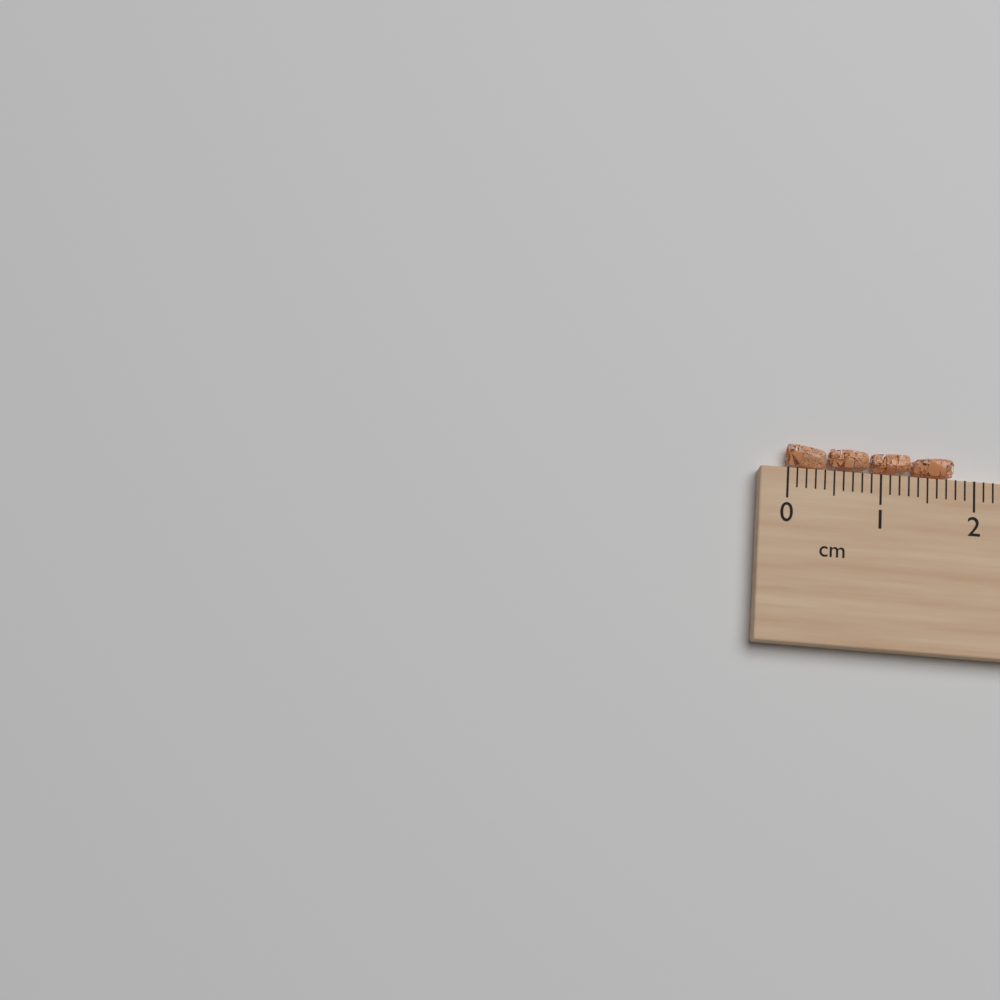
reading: 1.8 cm
